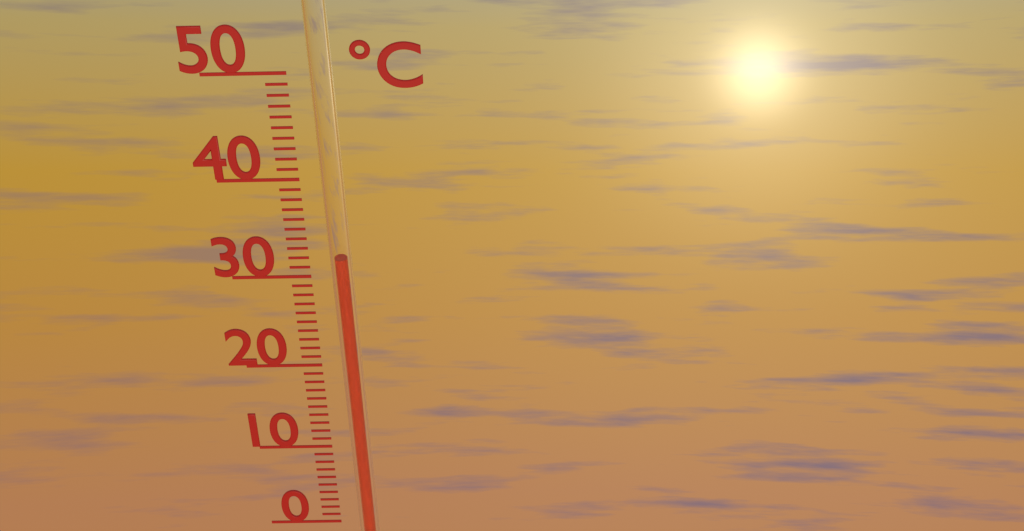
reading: 32 °C
